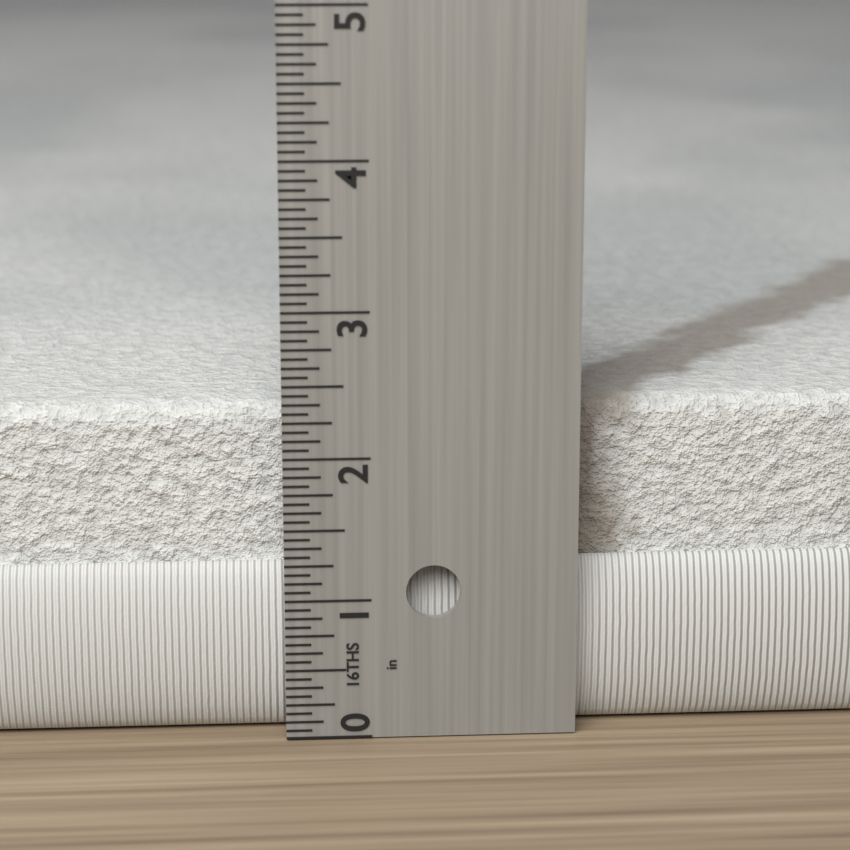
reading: 2.3125 in
